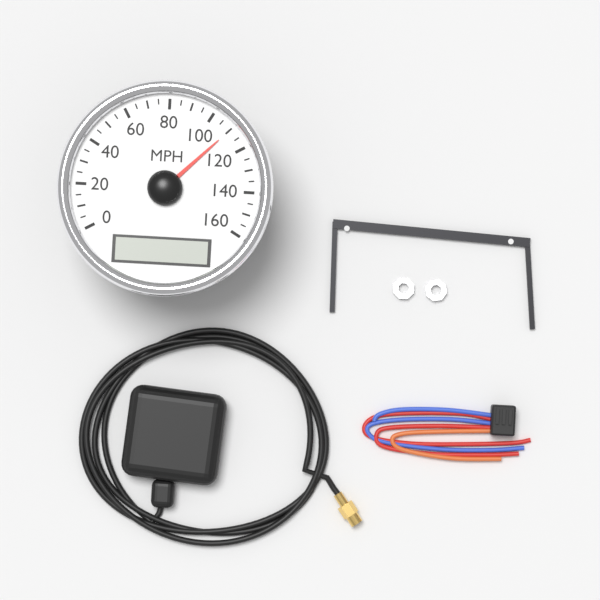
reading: 110 MPH
